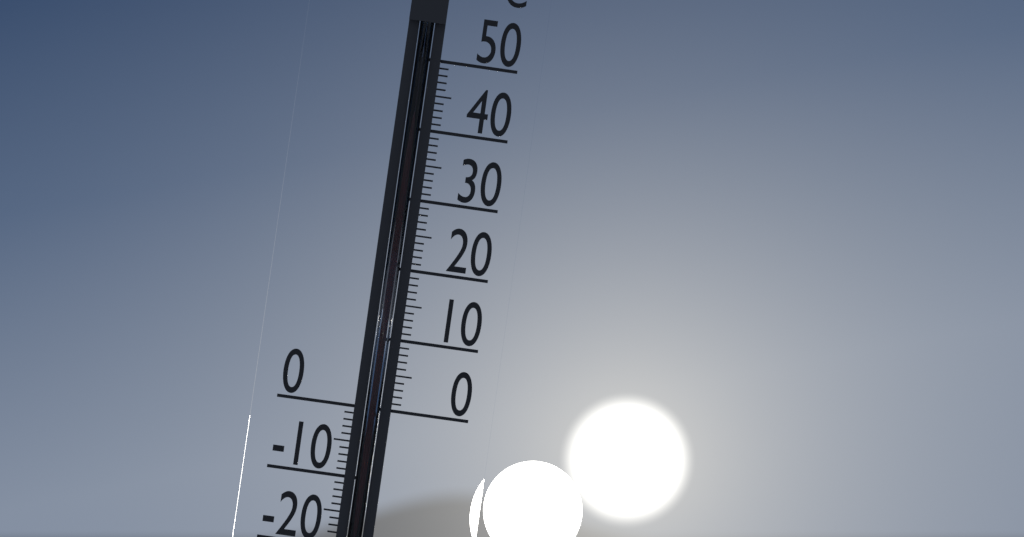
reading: 44 °C
